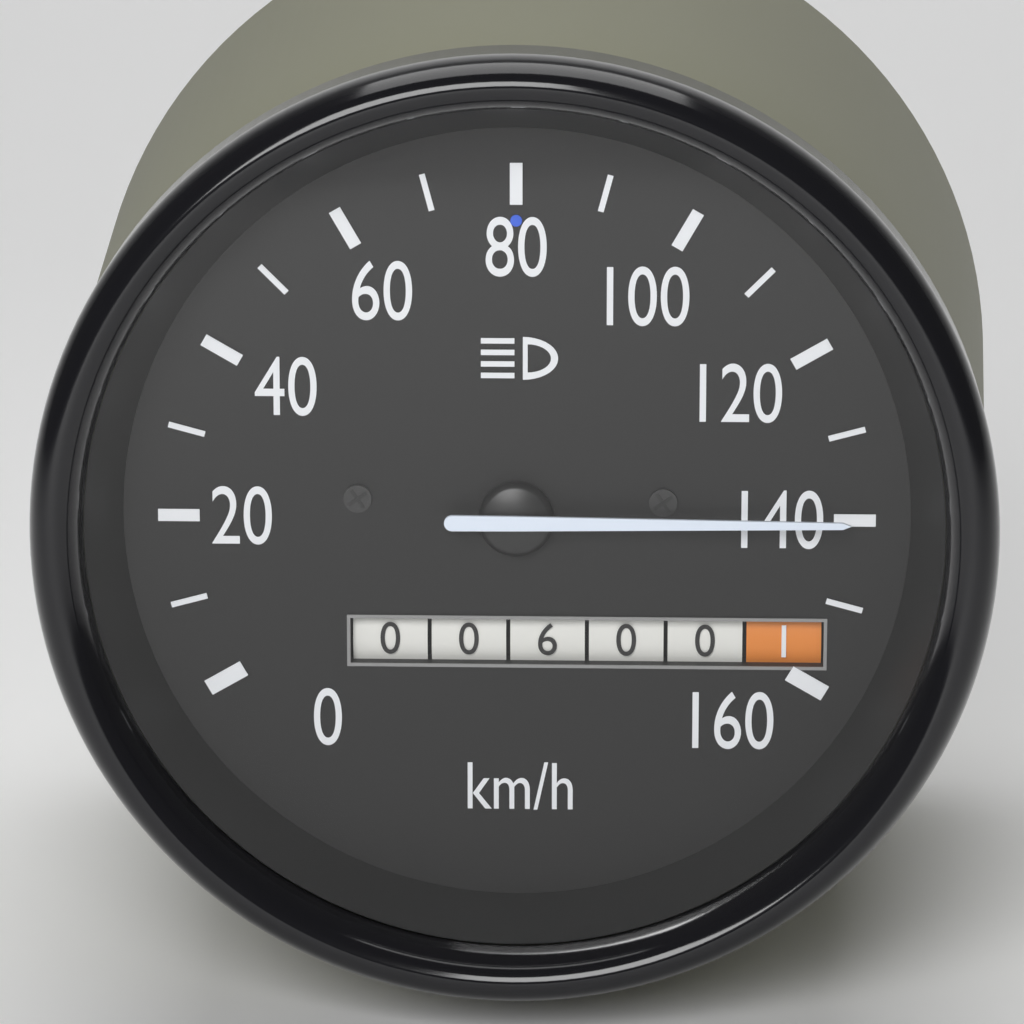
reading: 140 km/h
